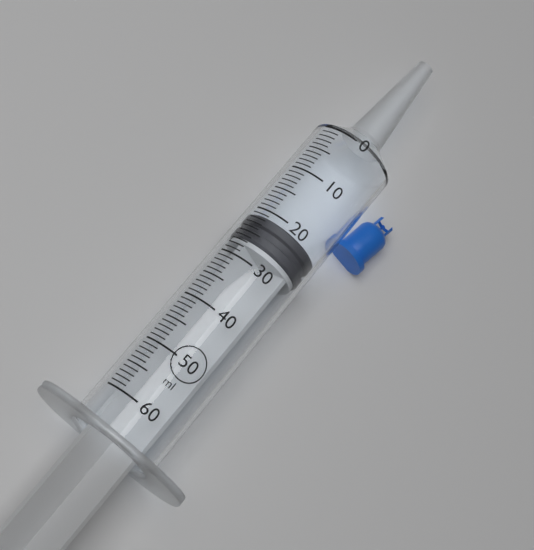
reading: 21 ml
